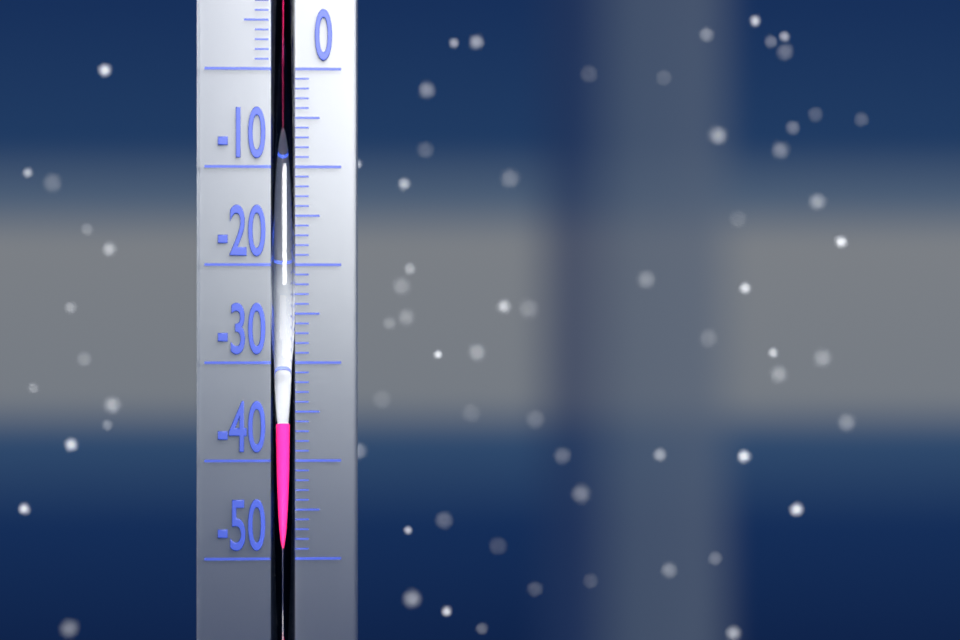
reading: -36 °C
